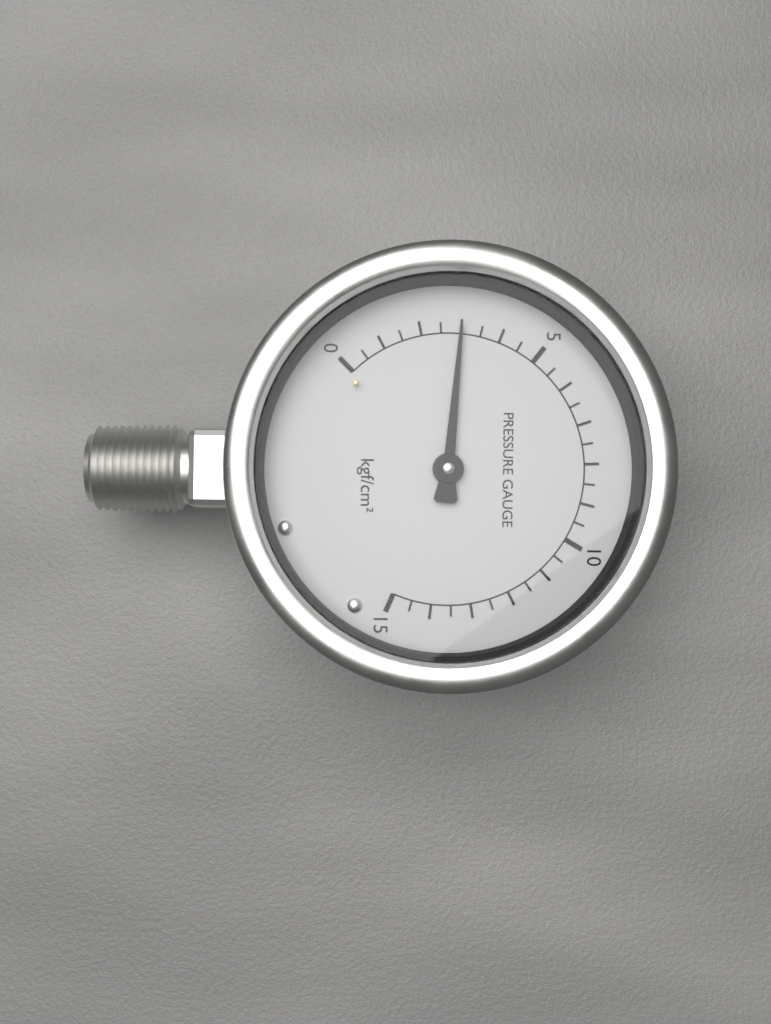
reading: 3.0 kgf/cm²
